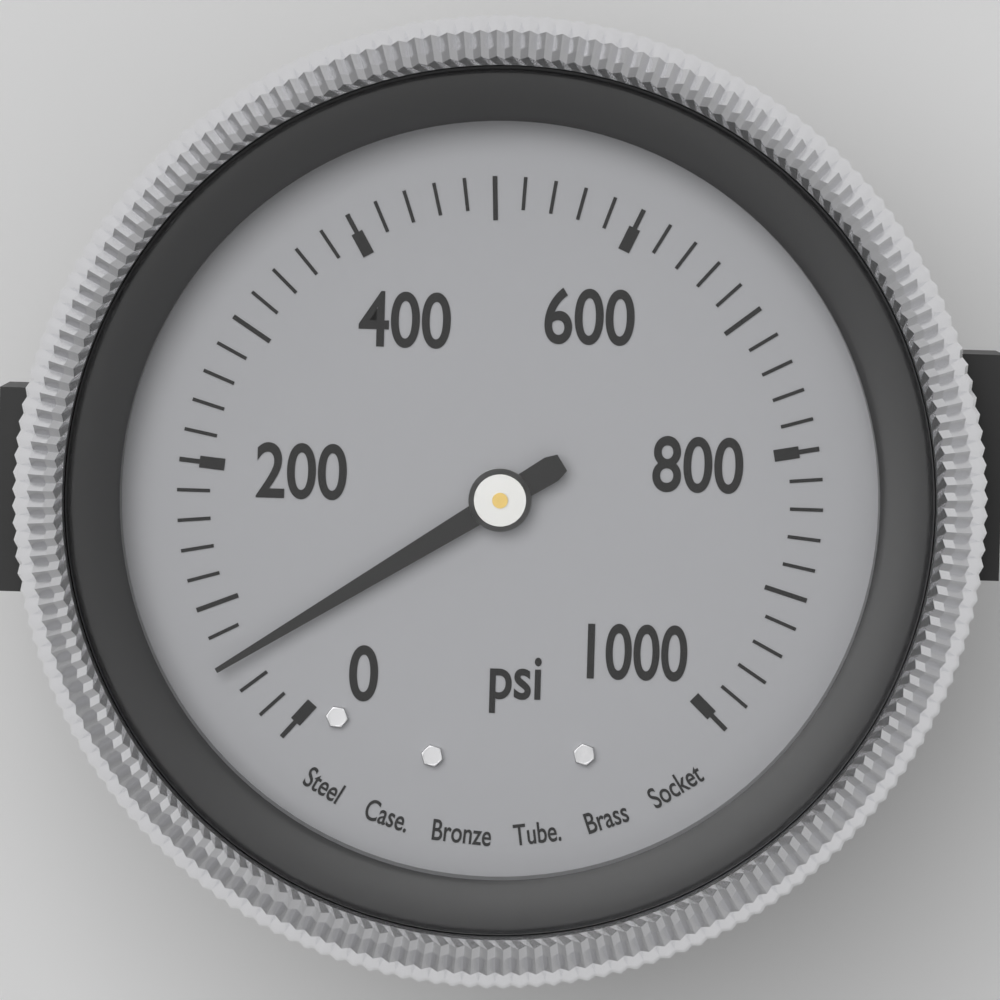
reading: 60 psi
